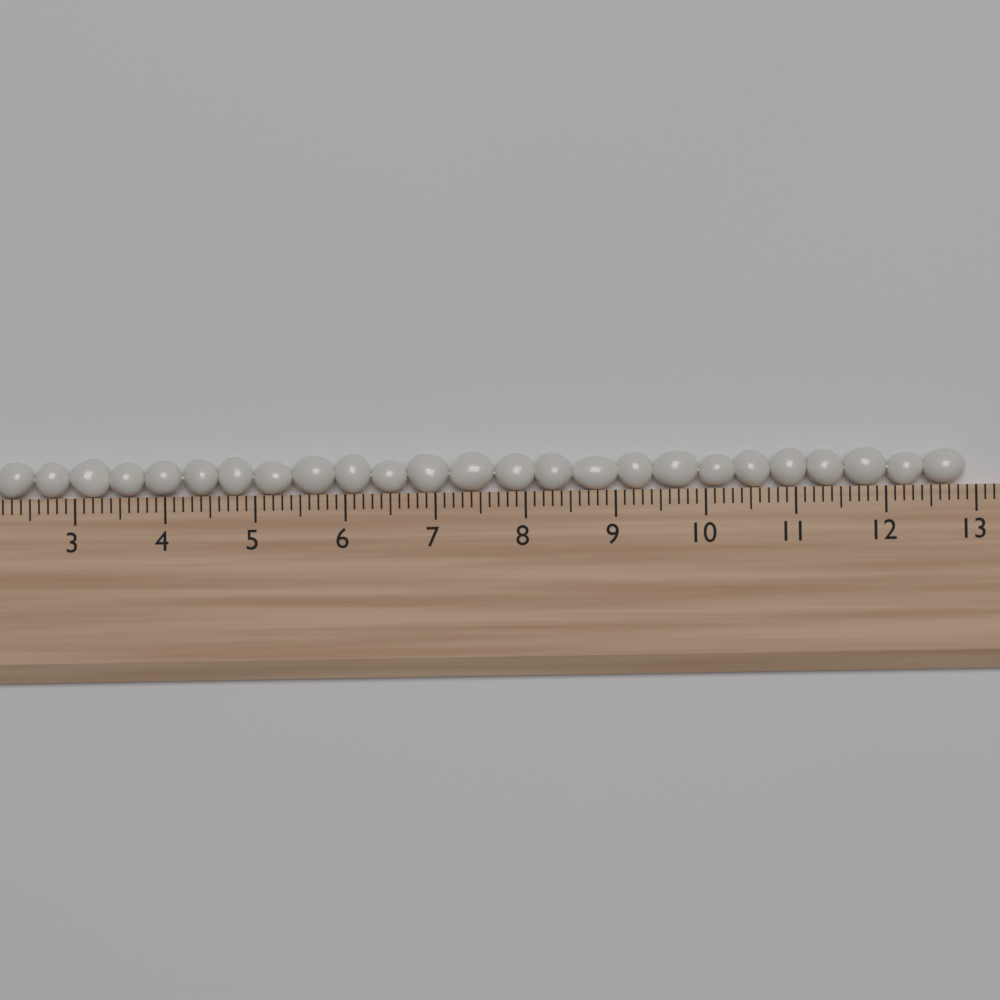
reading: 12.9 (no unit)
